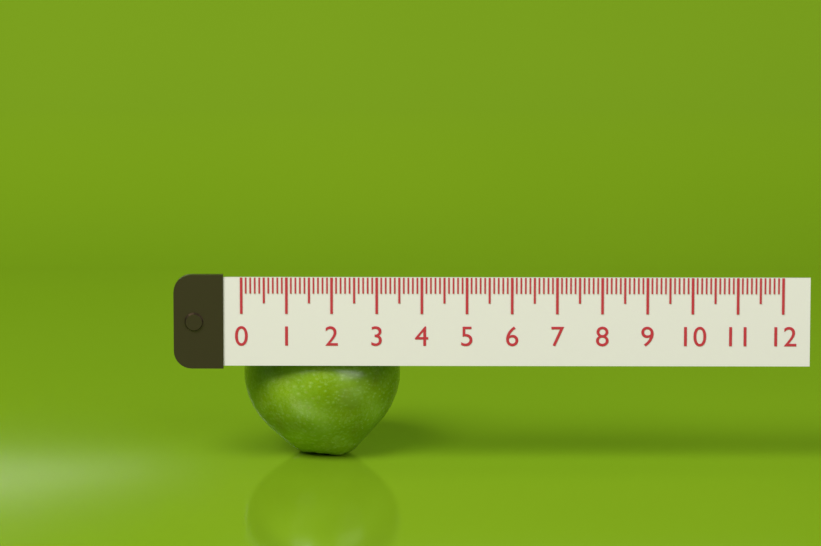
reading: 3.5 (no unit)
